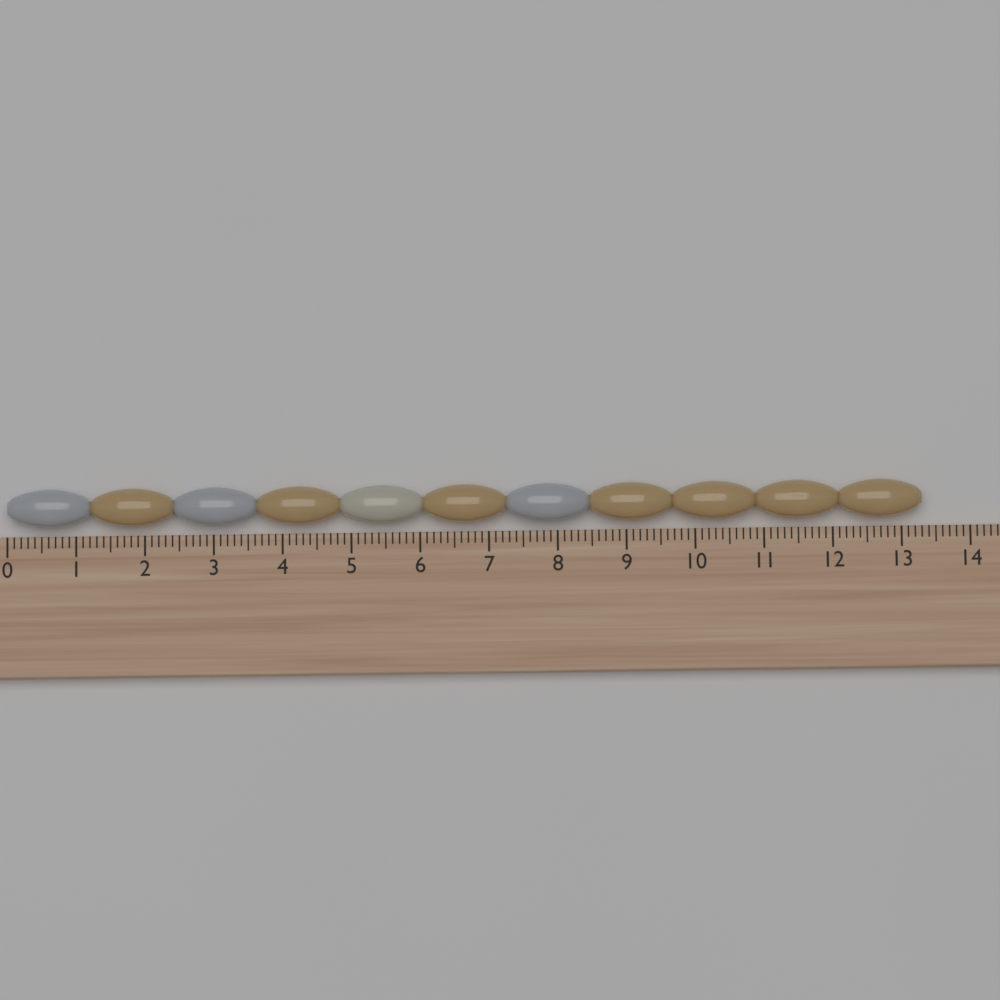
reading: 13.3 (no unit)
